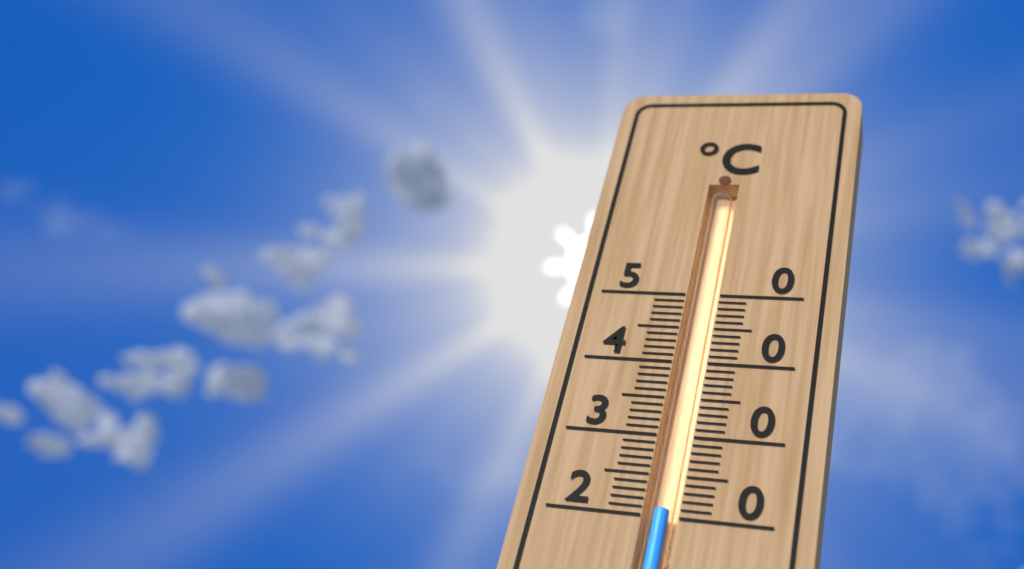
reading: 21 °C
